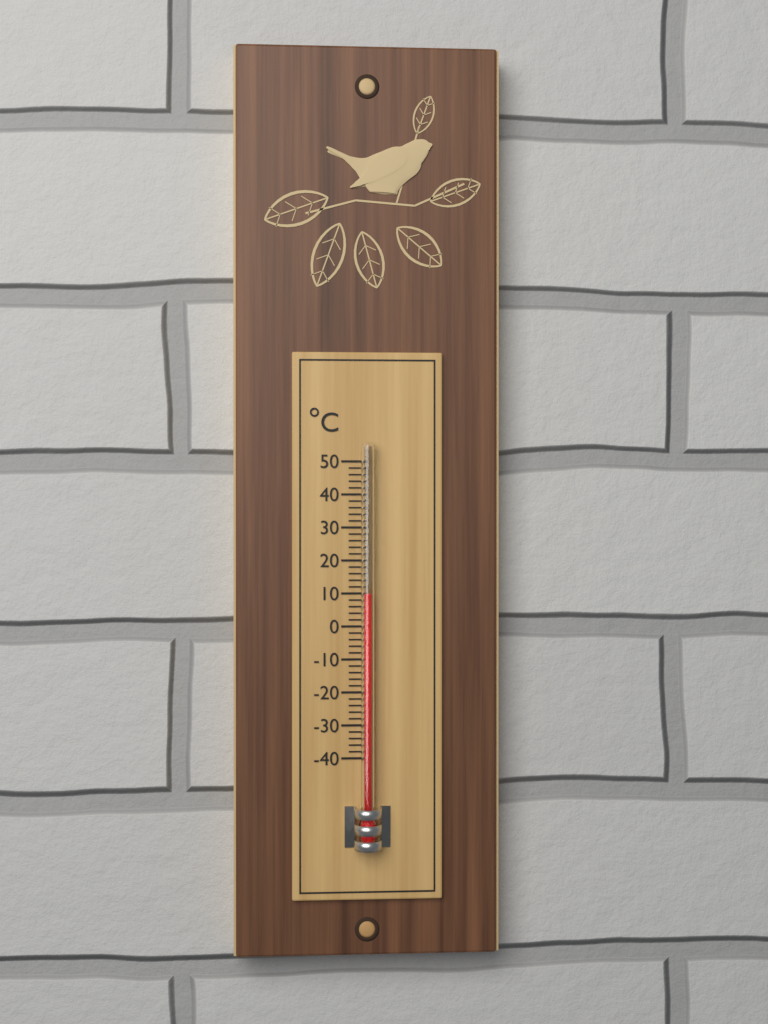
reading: 10 °C
